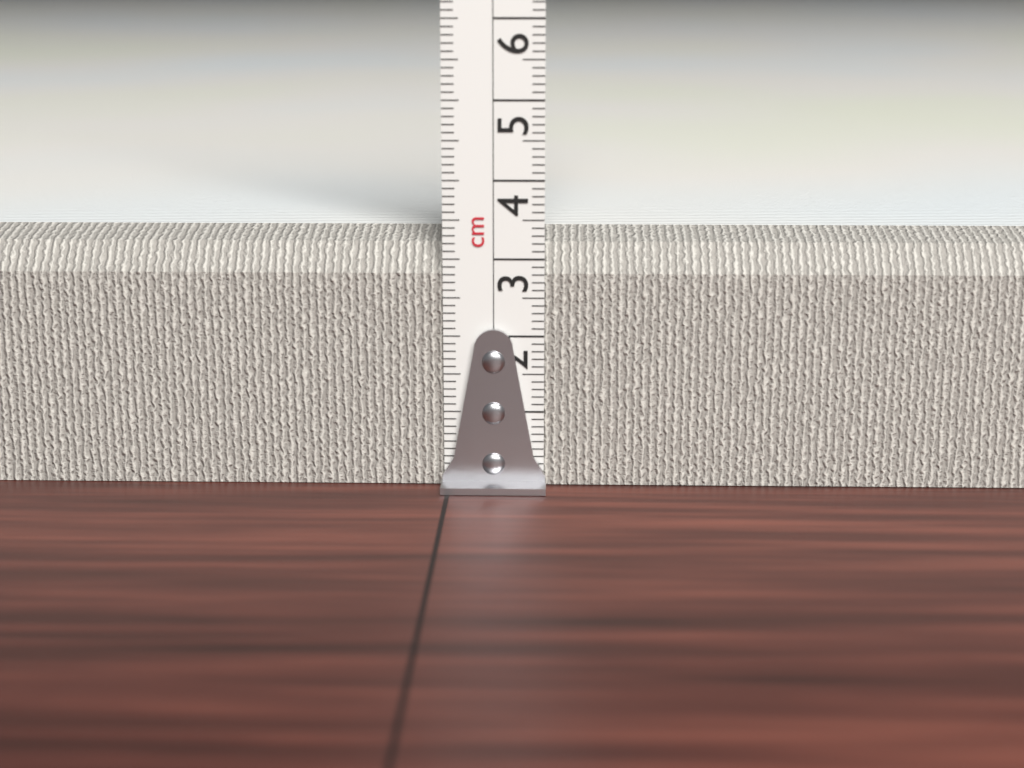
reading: 3.3 cm
